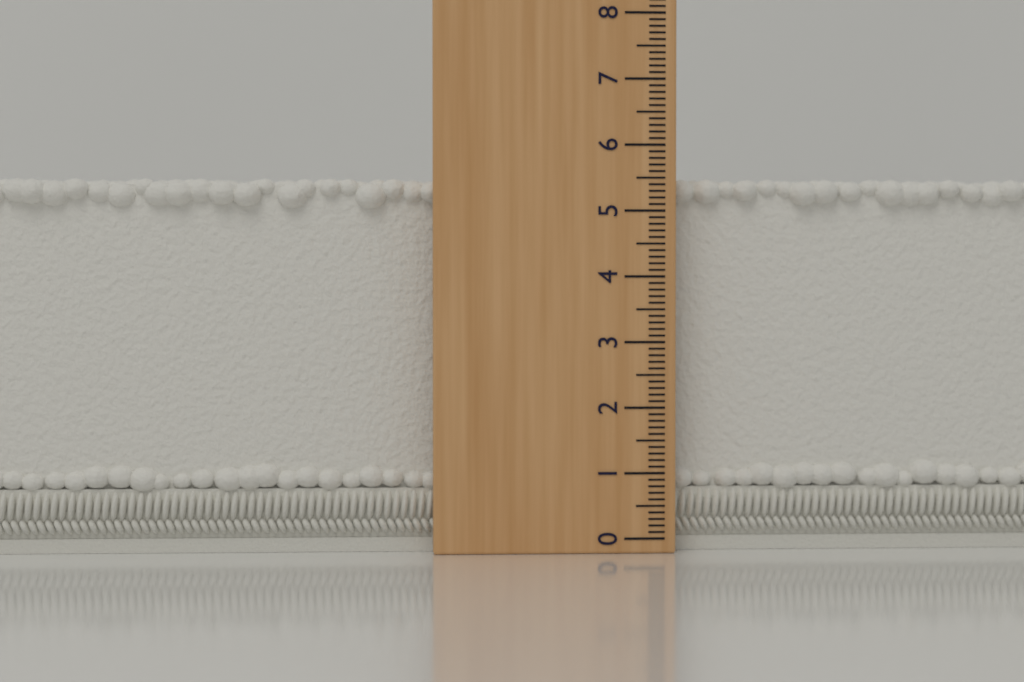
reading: 5.5 (no unit)
